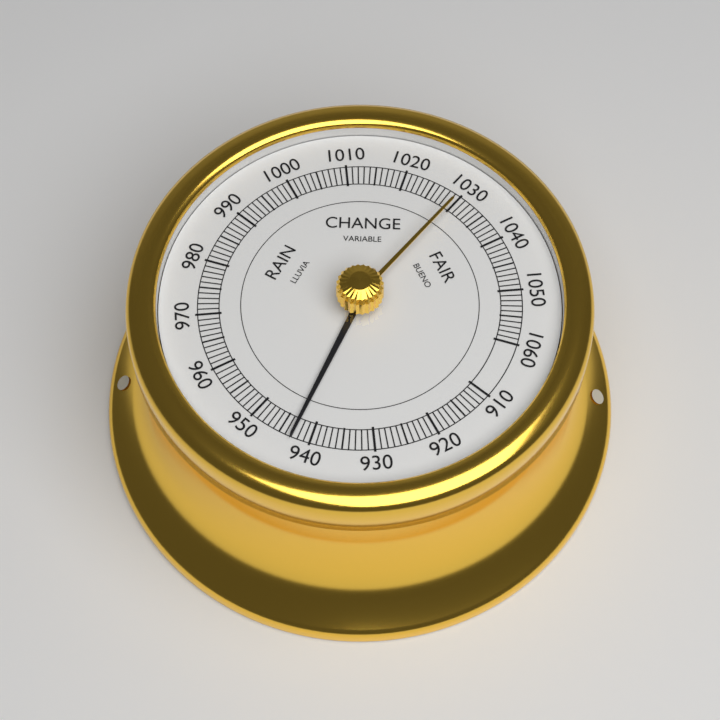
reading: 943 (no unit)
